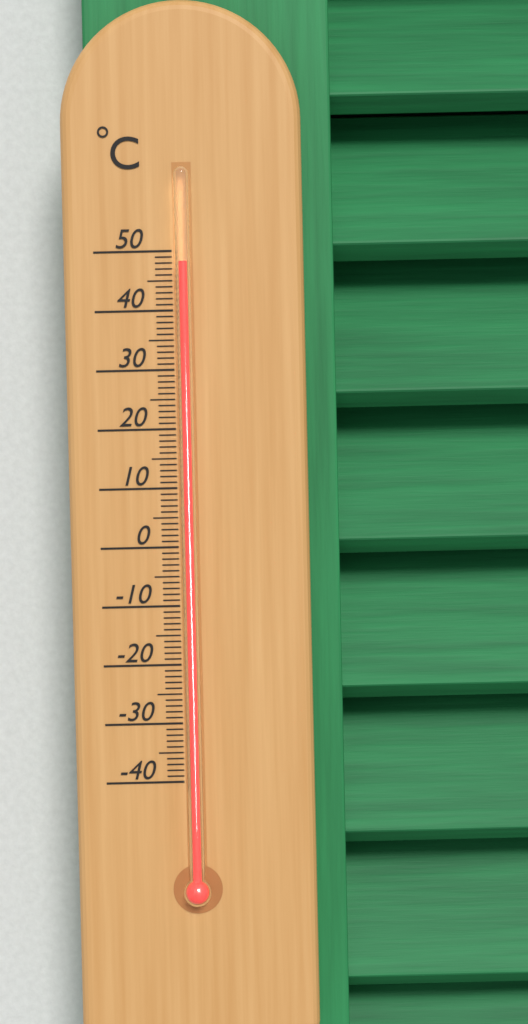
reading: 48 °C
